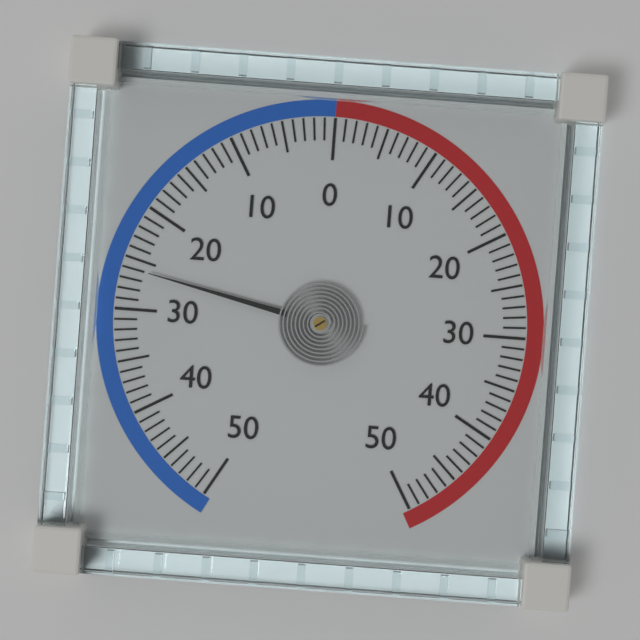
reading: -26 (no unit)
